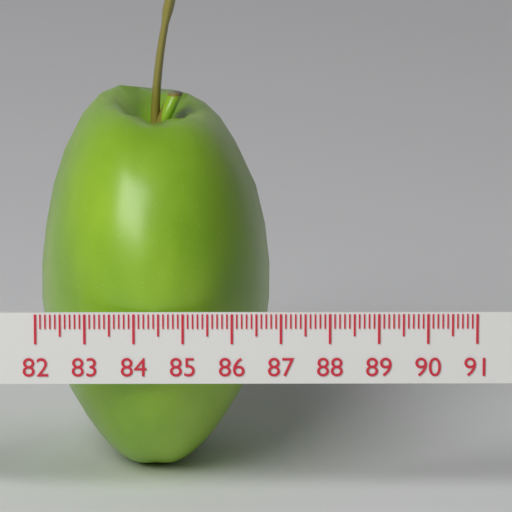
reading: 86.8 (no unit)
